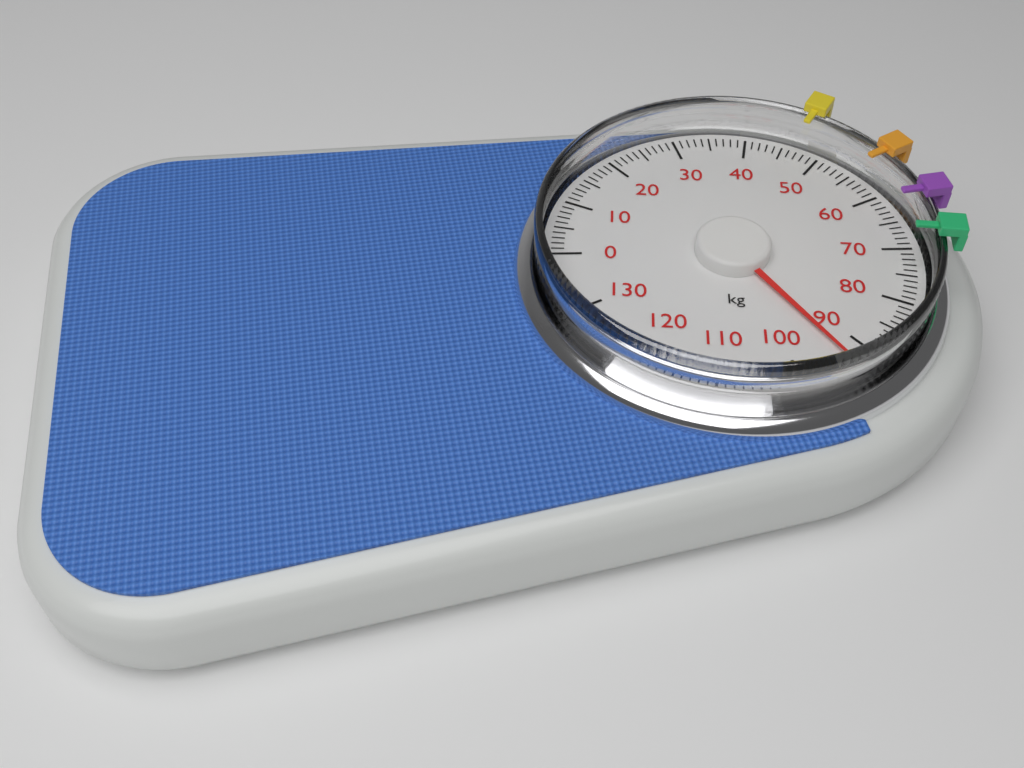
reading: 93 kg
